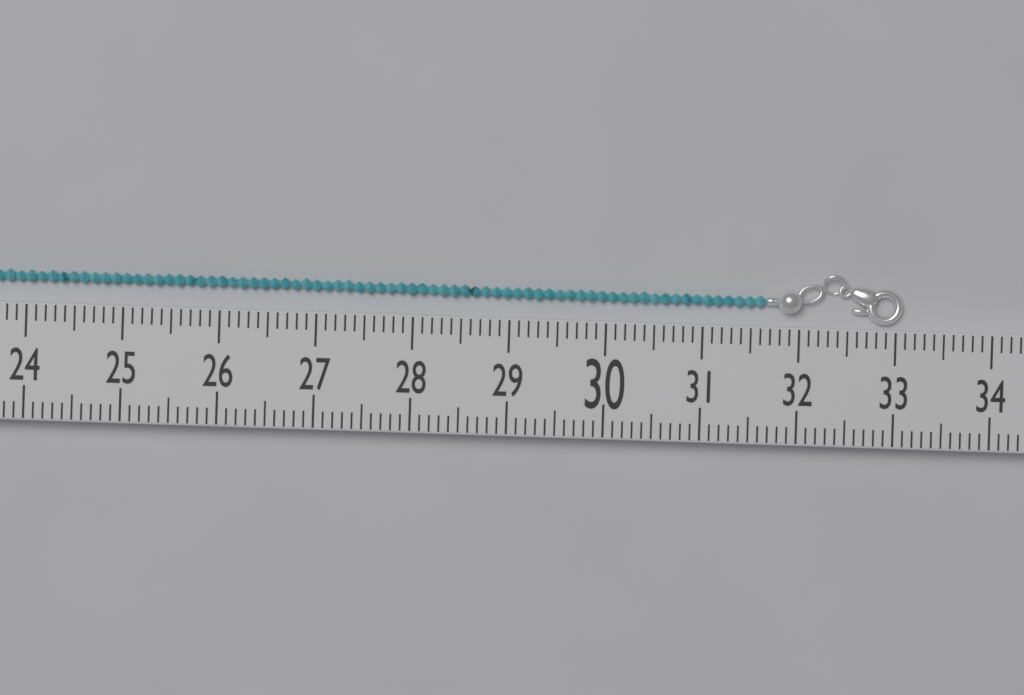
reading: 33.1 (no unit)
